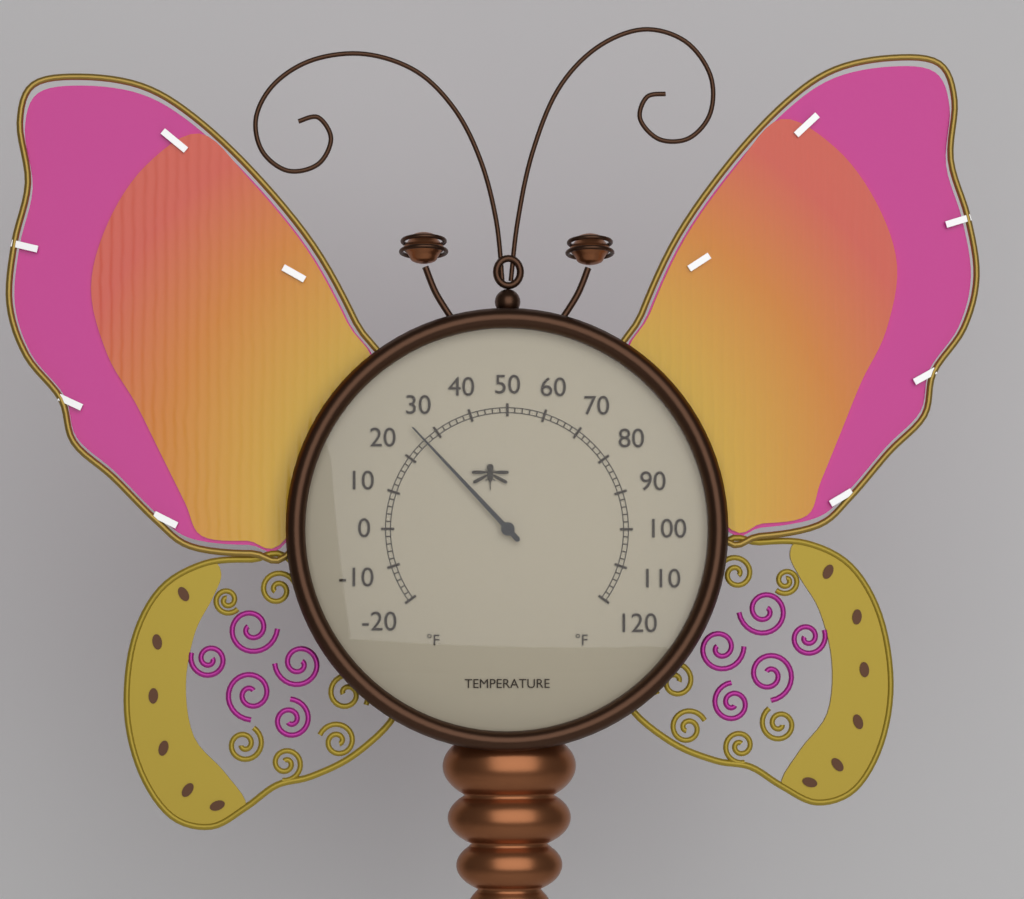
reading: 26 °F
